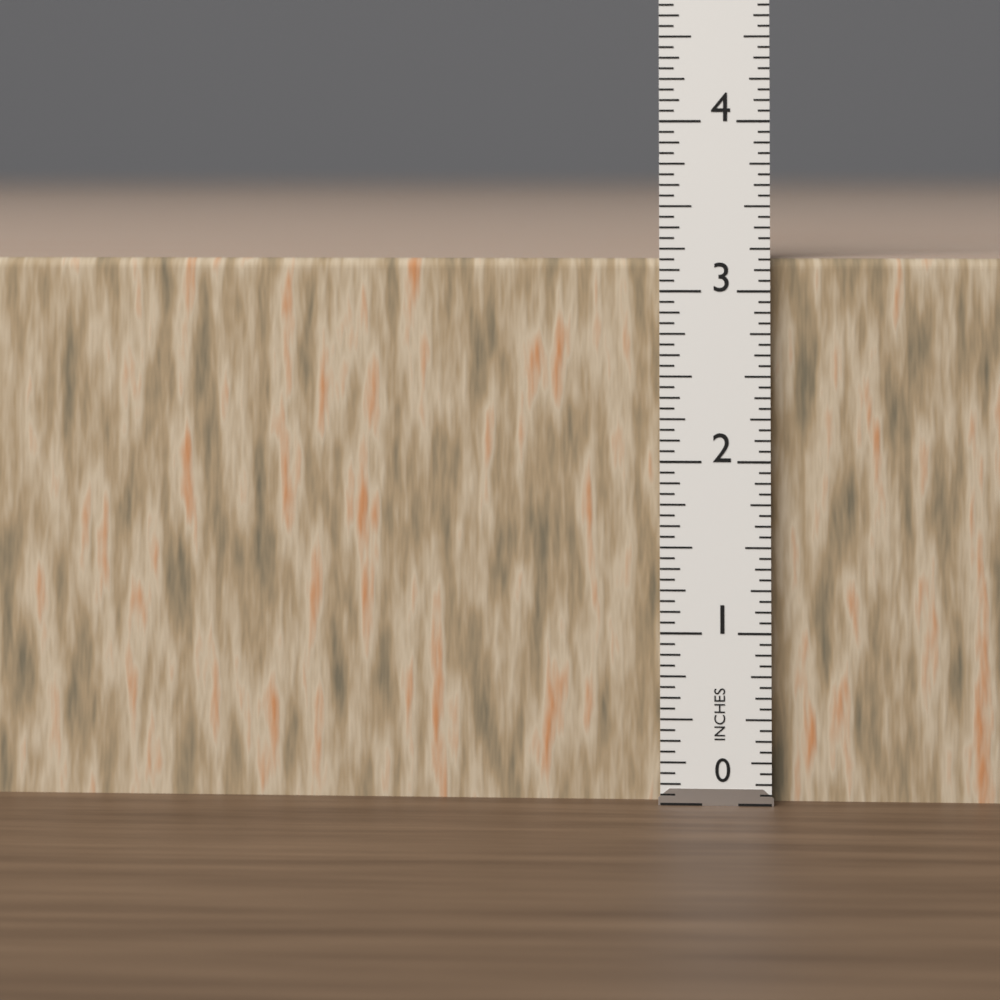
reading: 3.1875 in
